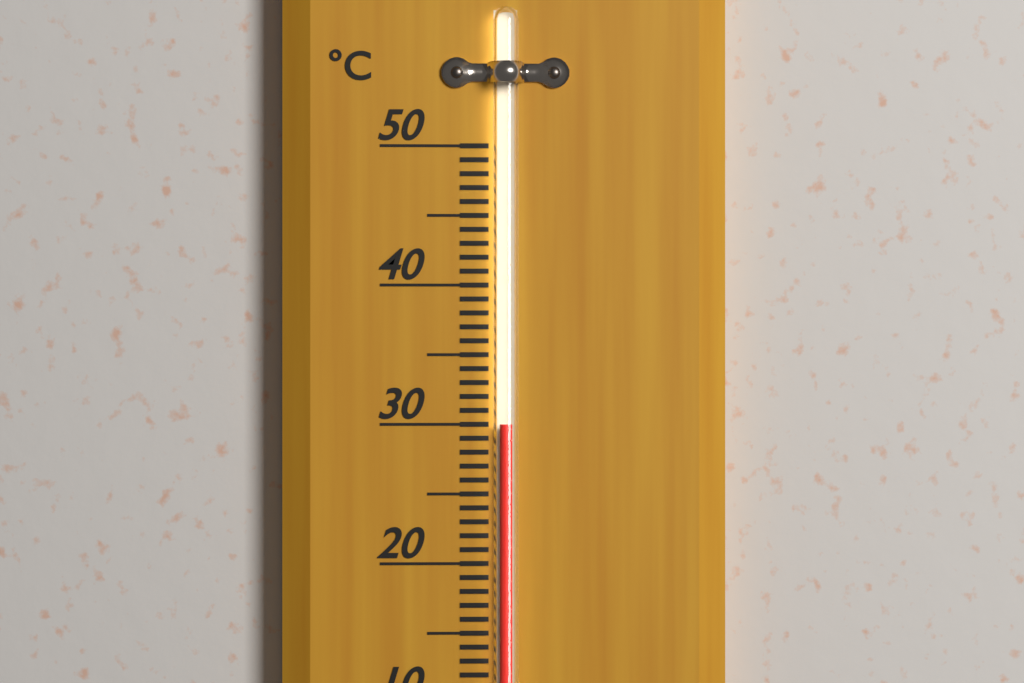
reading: 30 °C
